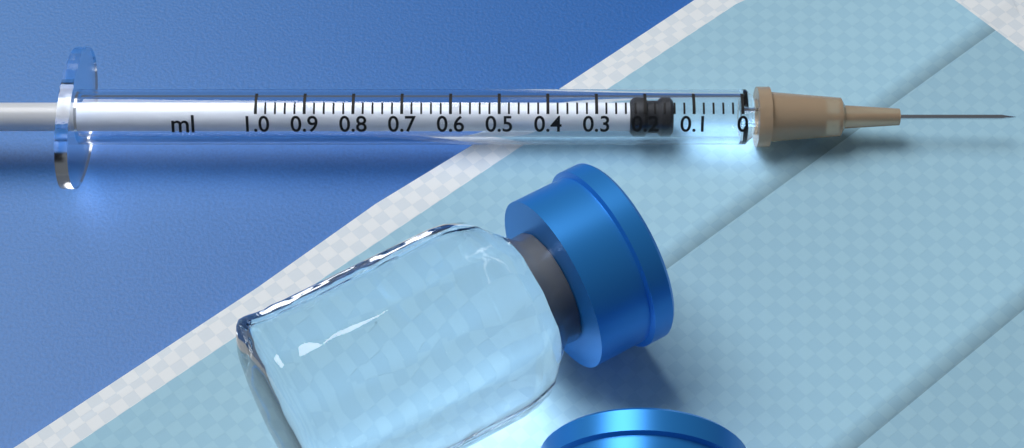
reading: 0.14 ml
